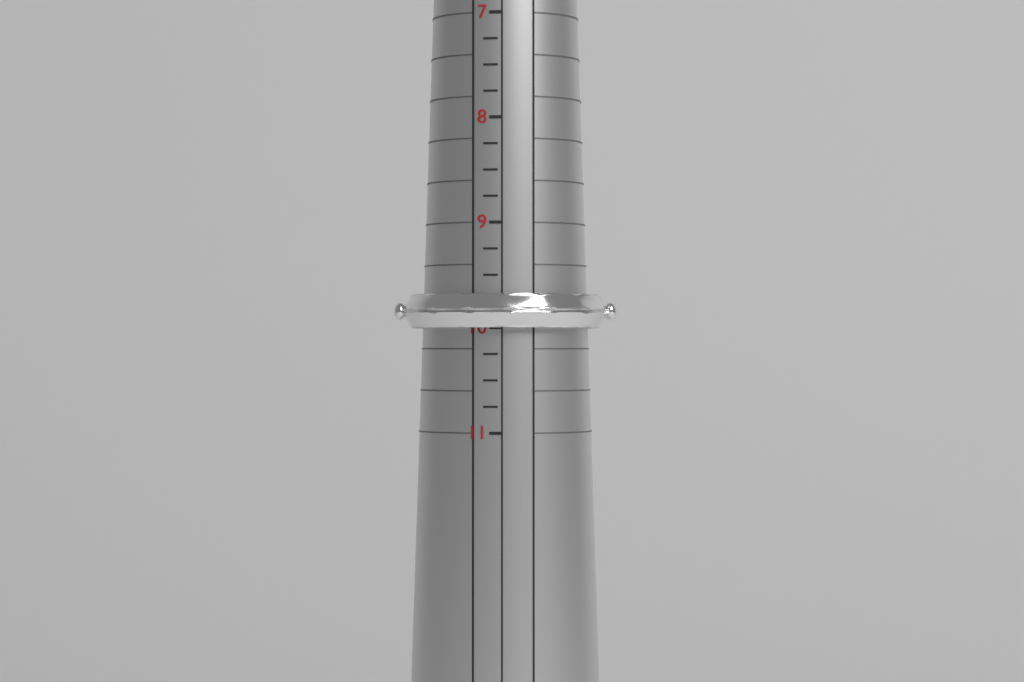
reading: 10.00 (no unit)
